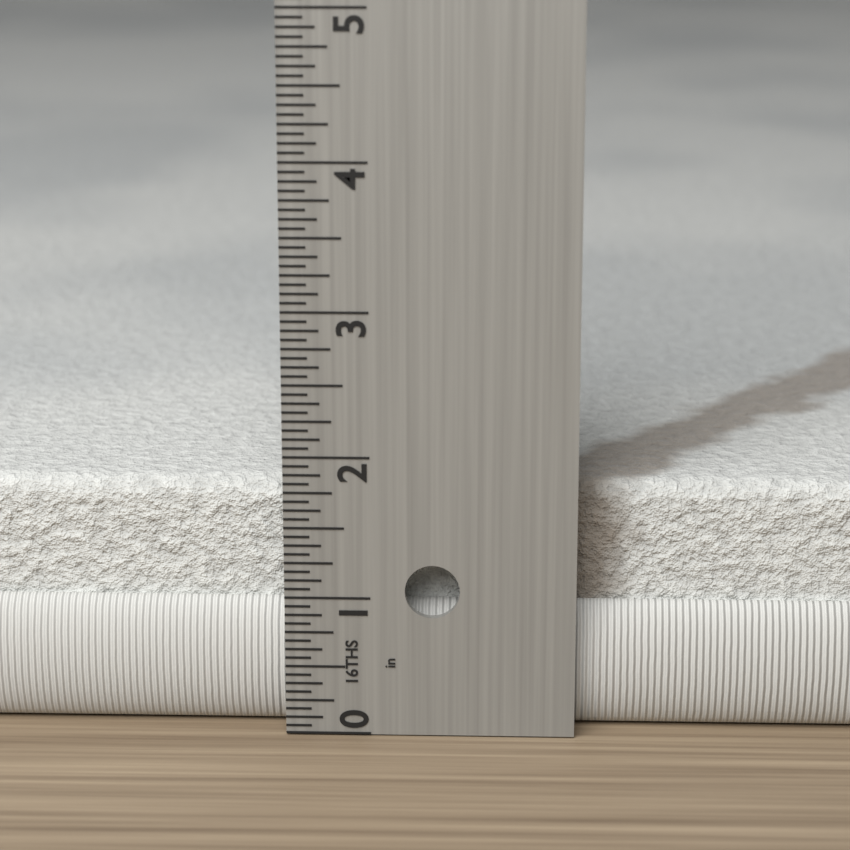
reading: 1.7500 in
